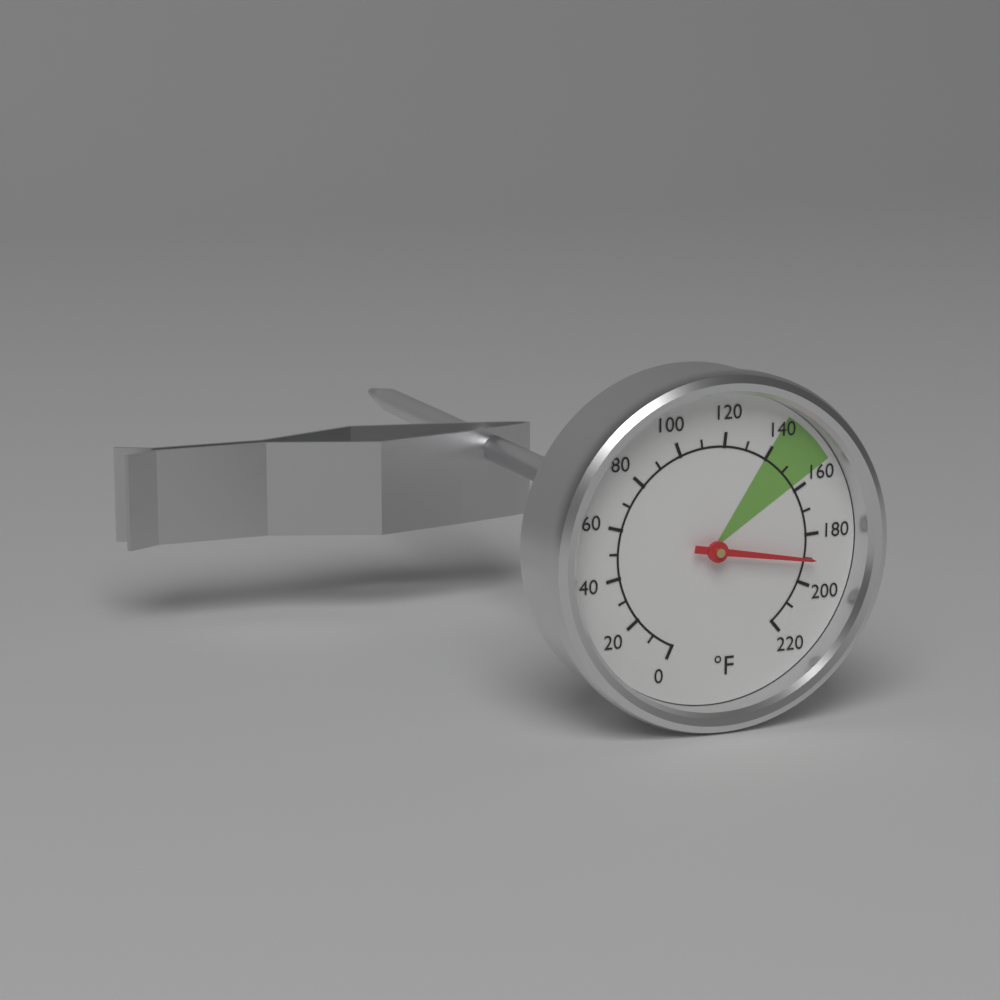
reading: 190 °F
